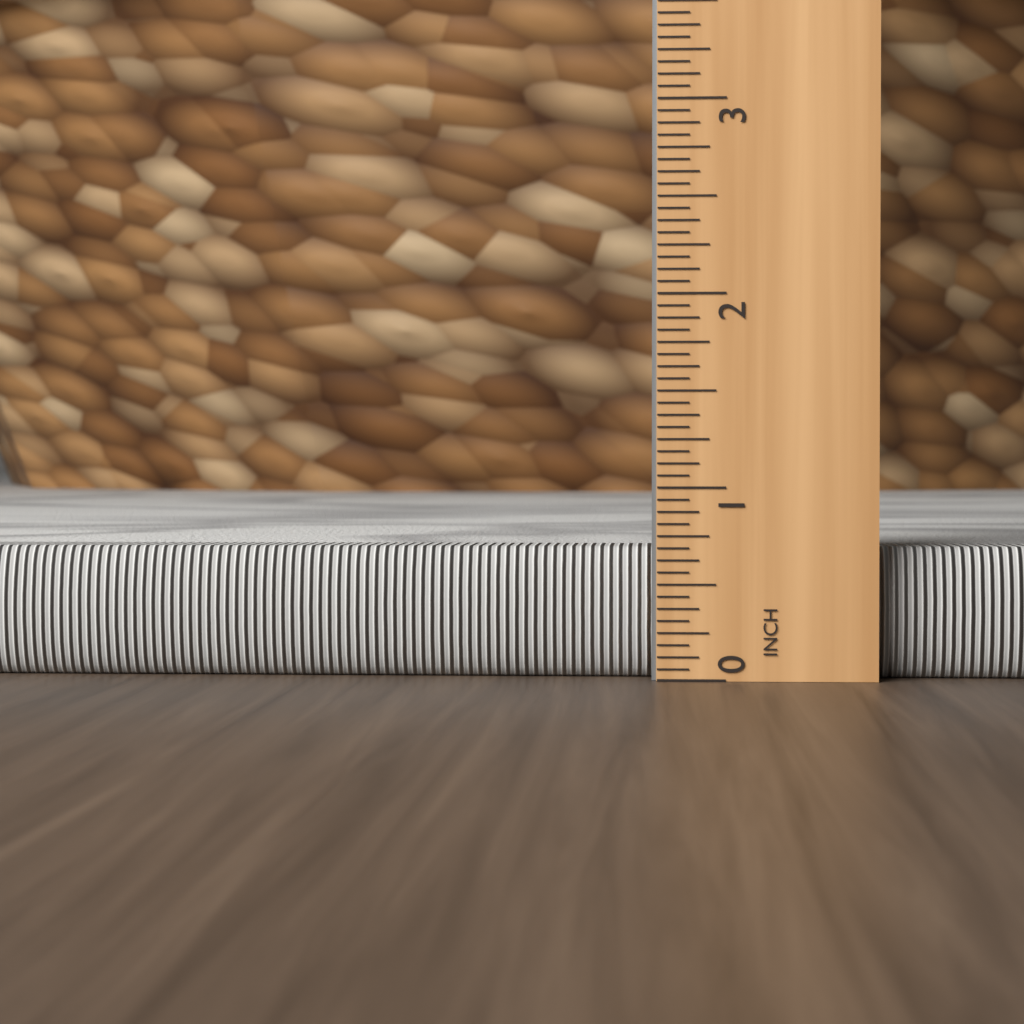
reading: 0.6875 in
